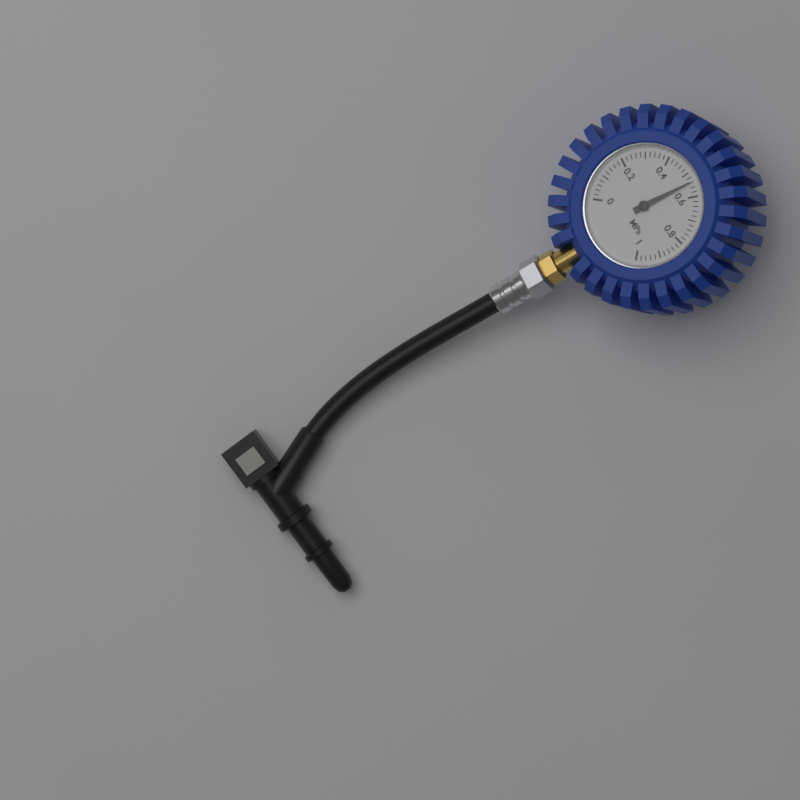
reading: 0.54 MPa
